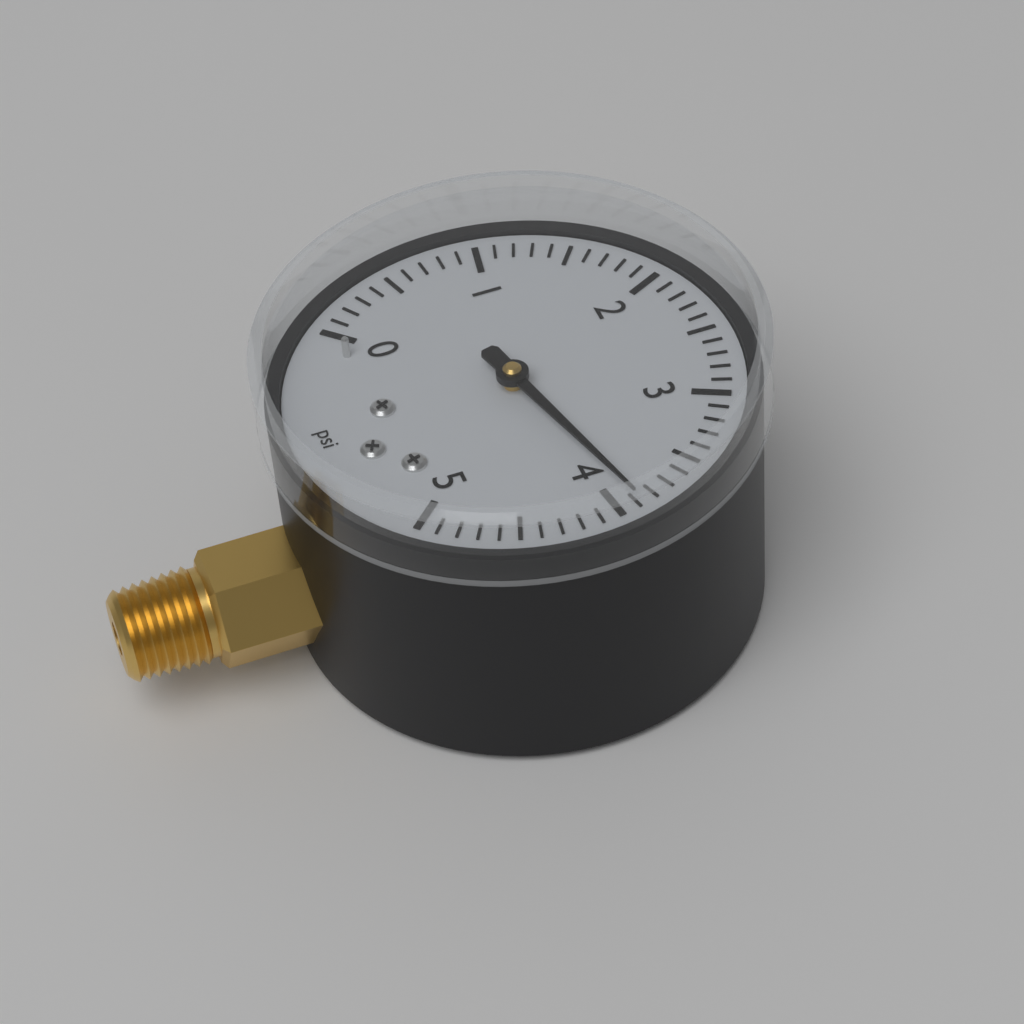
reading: 3.9 psi
